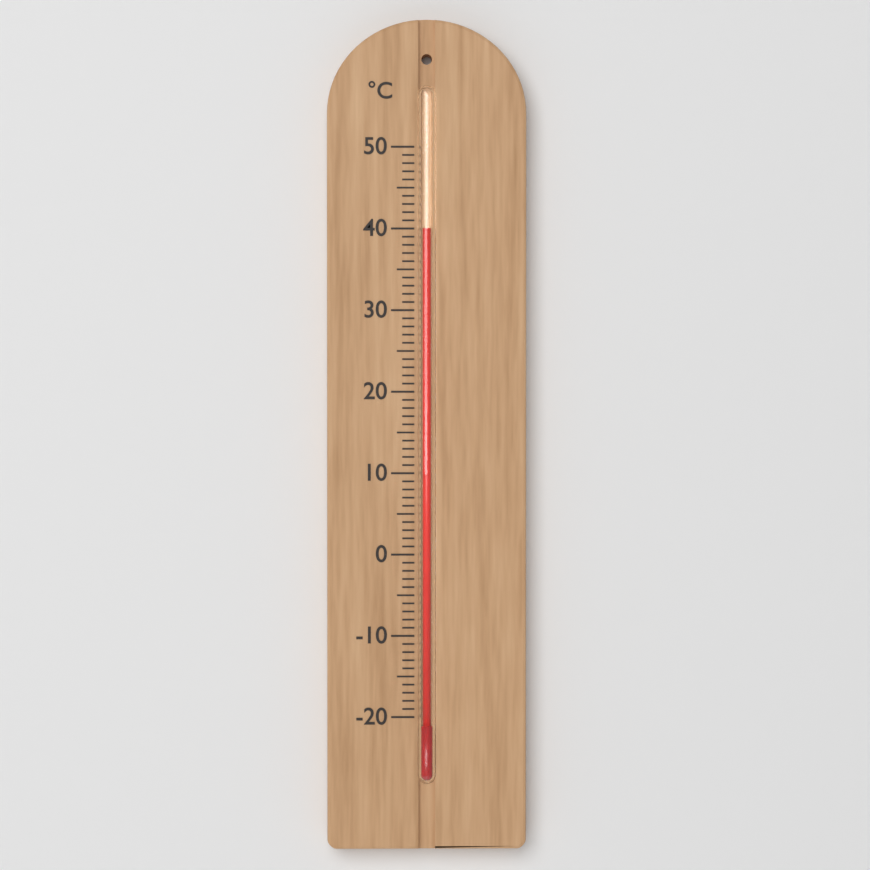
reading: 40 °C
